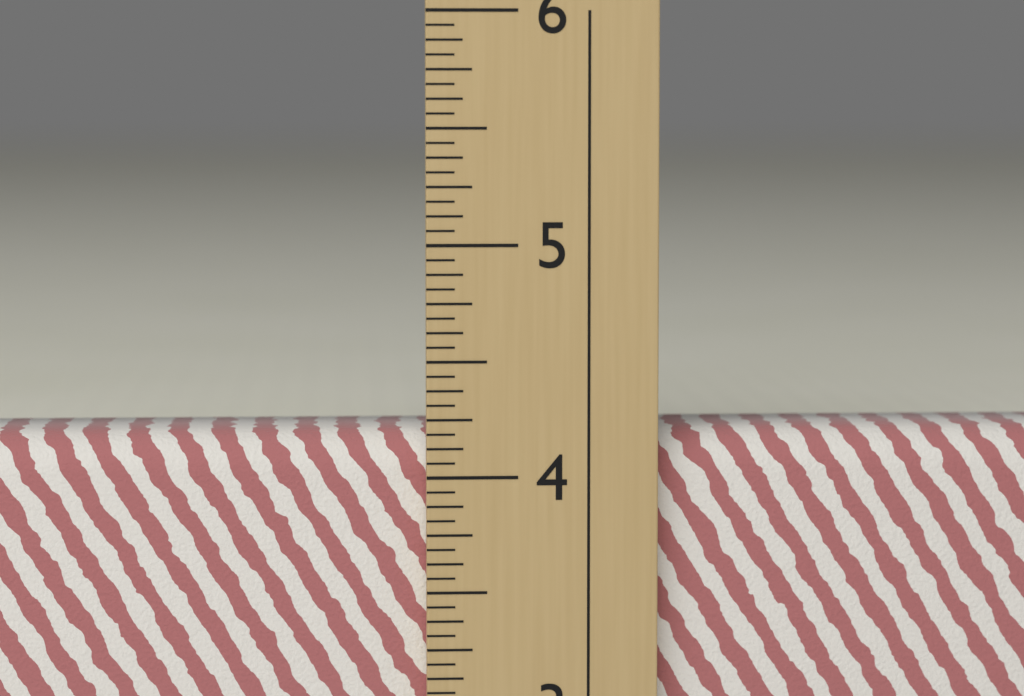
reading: 4.1875 in
